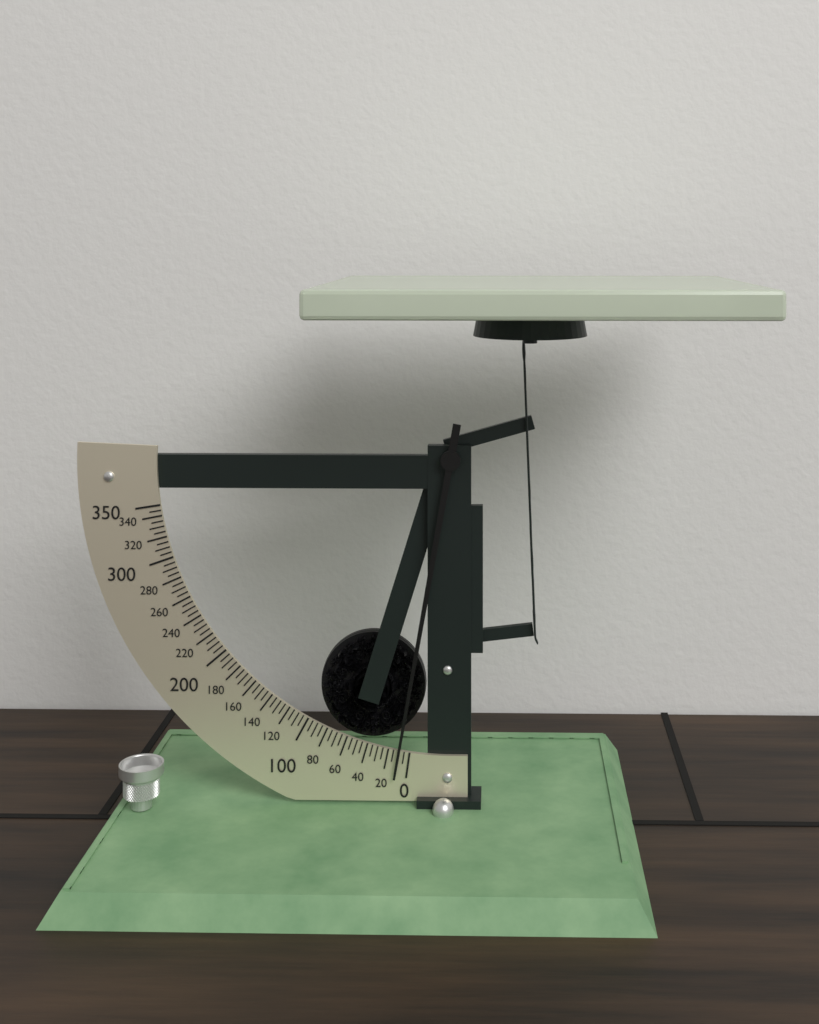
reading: 10 (no unit)
